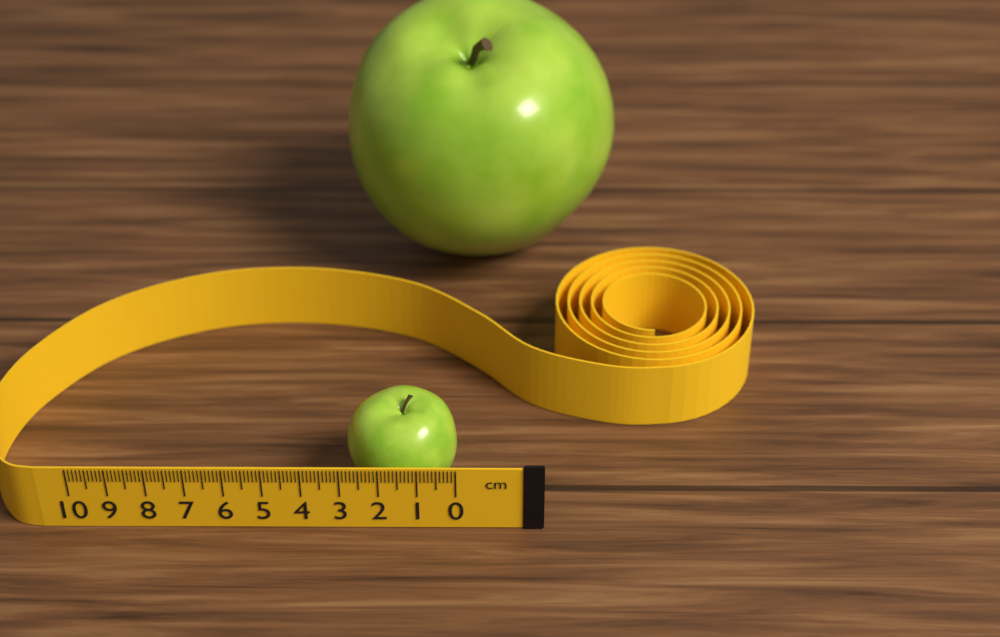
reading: 2.9 cm
